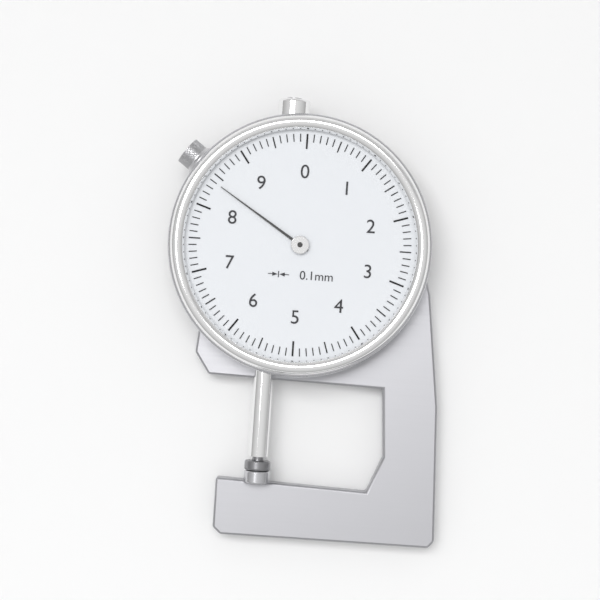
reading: 8.4 mm
